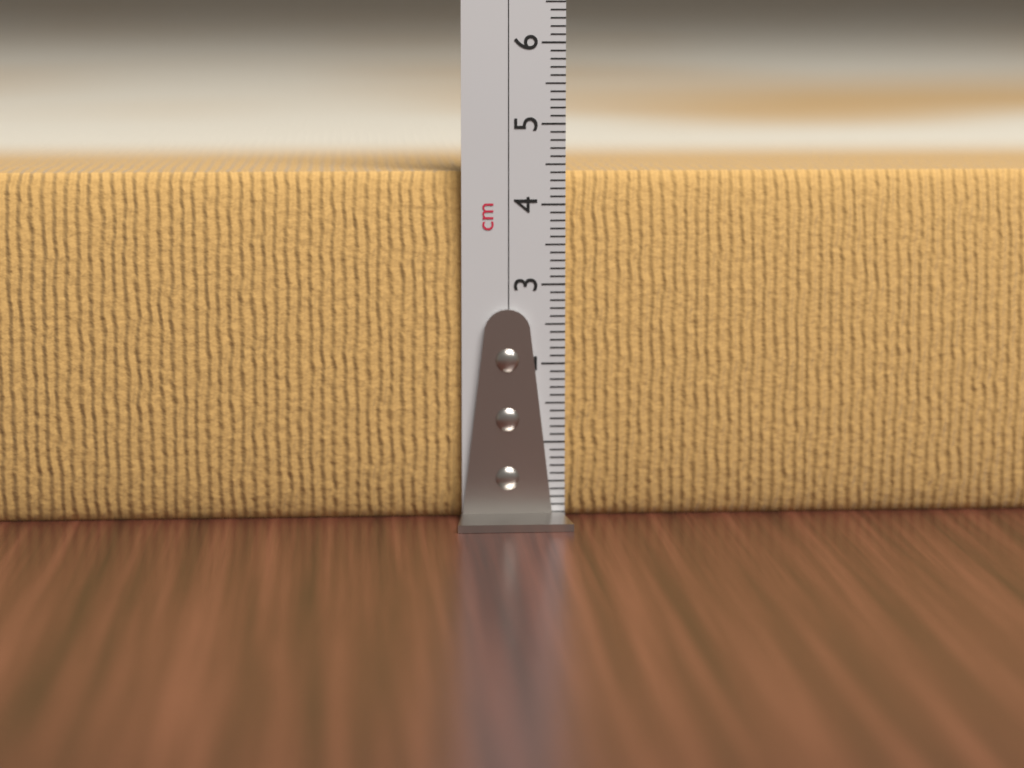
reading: 4.4 cm
